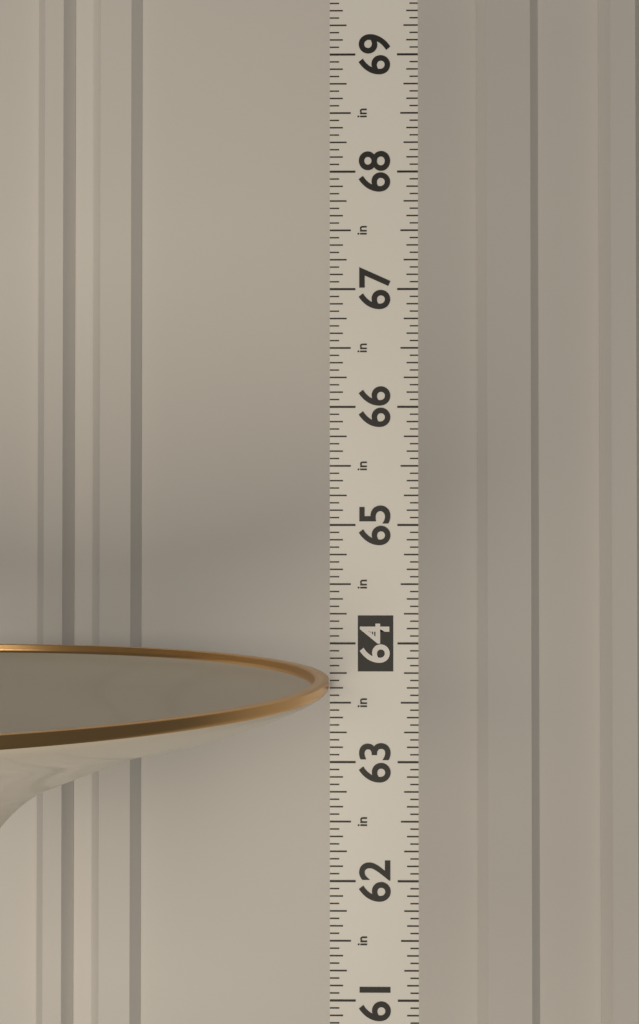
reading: 63.6875 in
